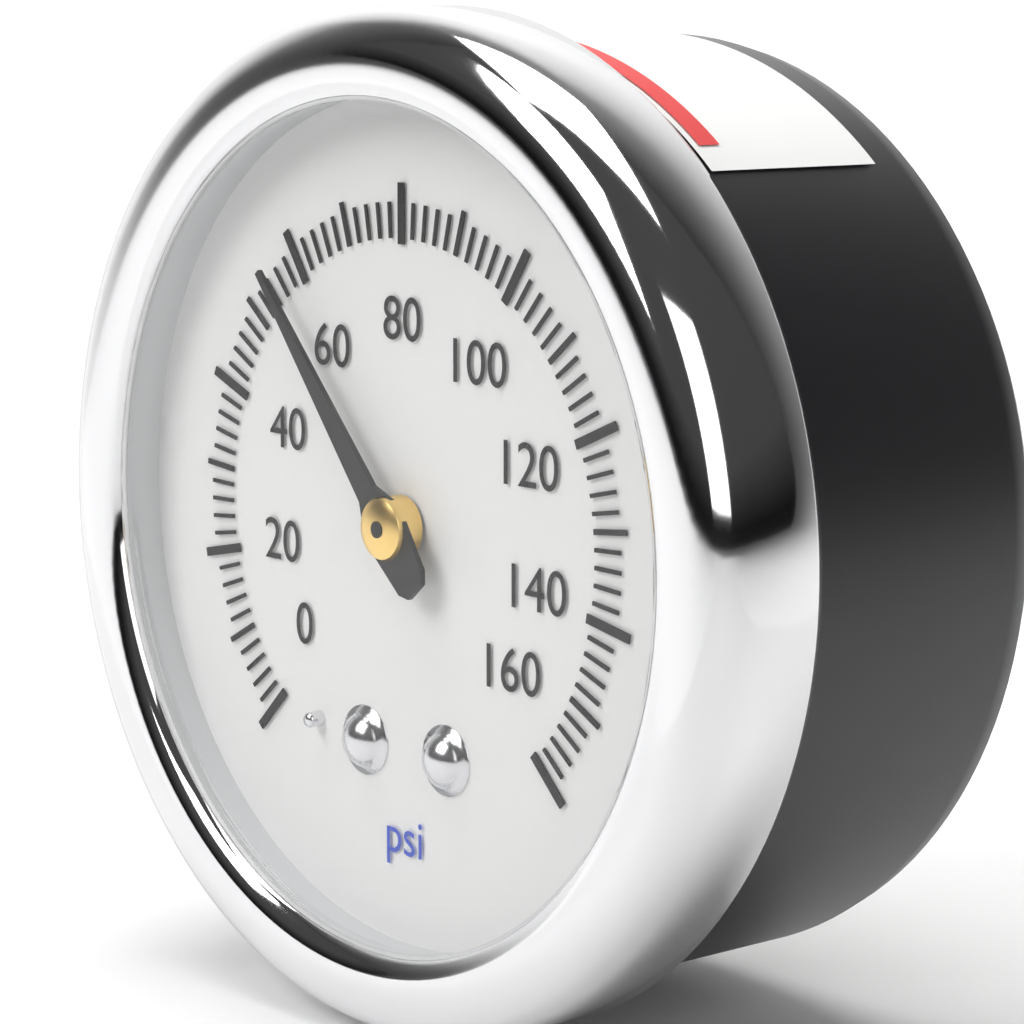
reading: 56 psi
